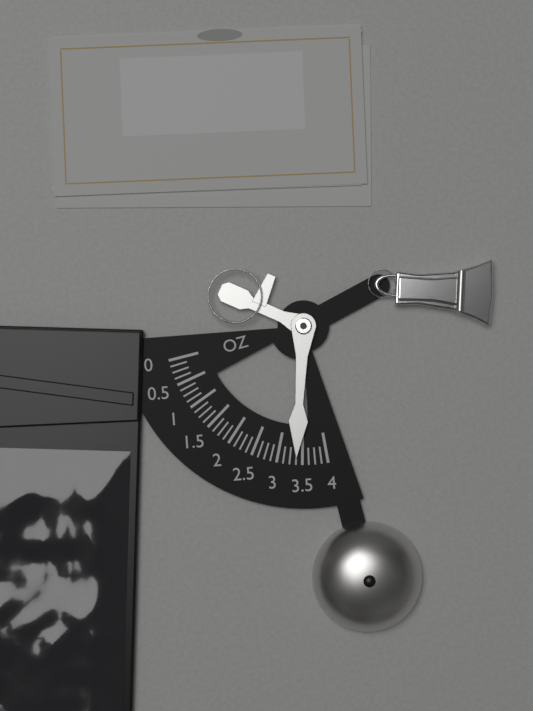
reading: 3.375 oz
